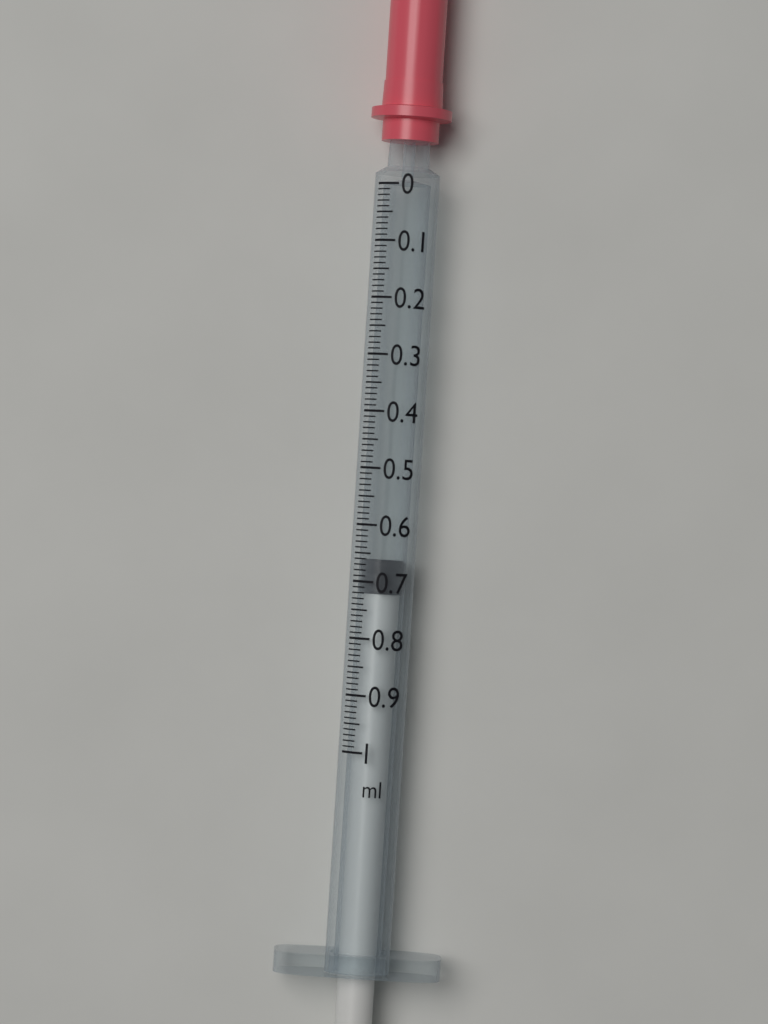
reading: 0.66 ml
